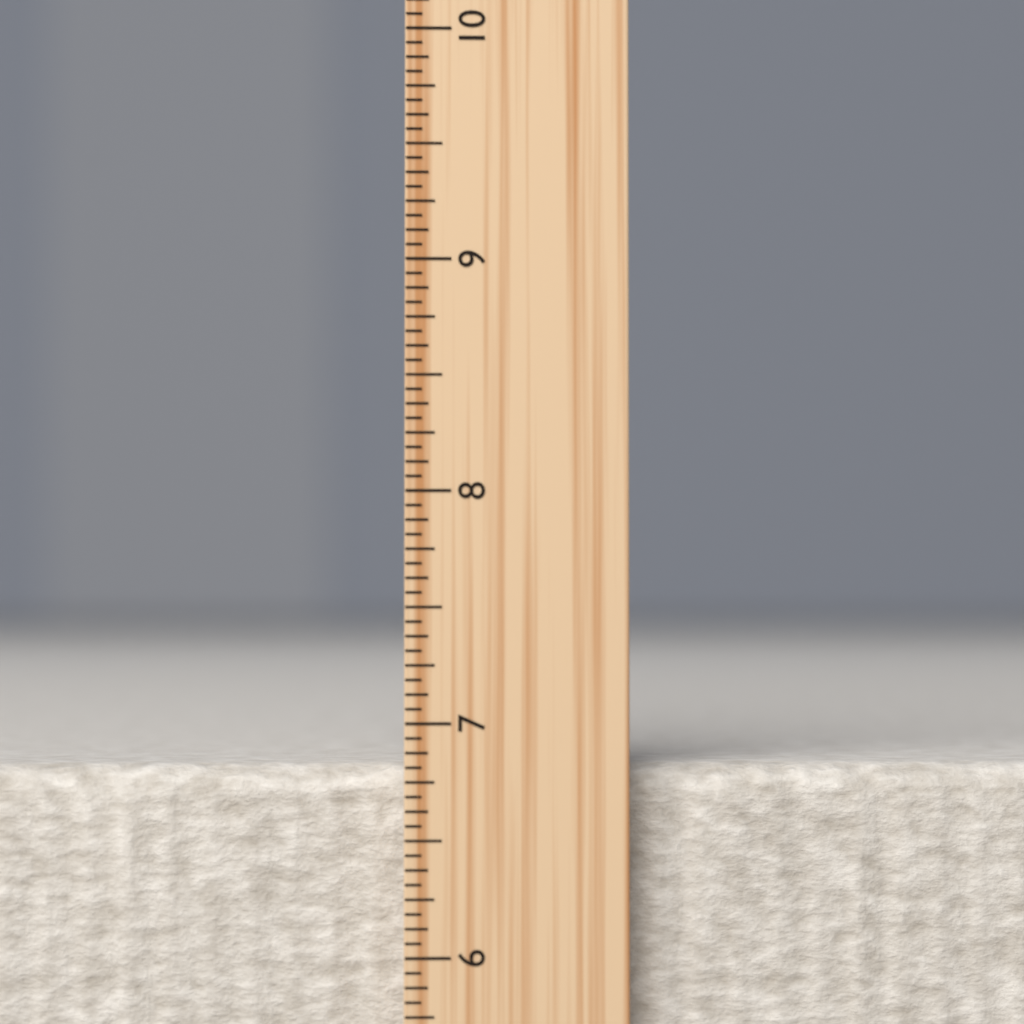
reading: 6.8125 inch
